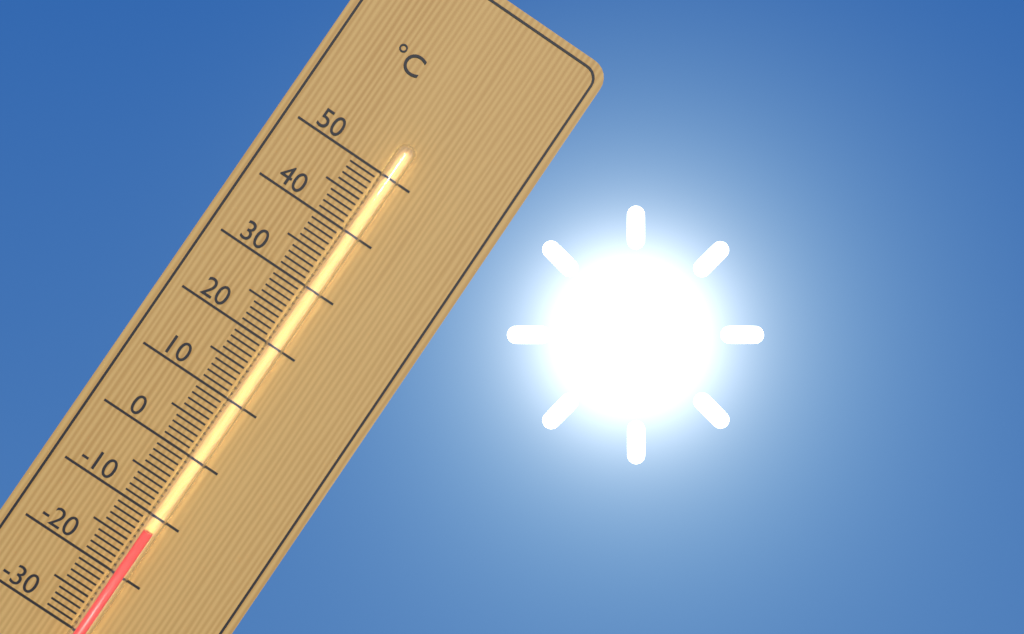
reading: -12 °C
